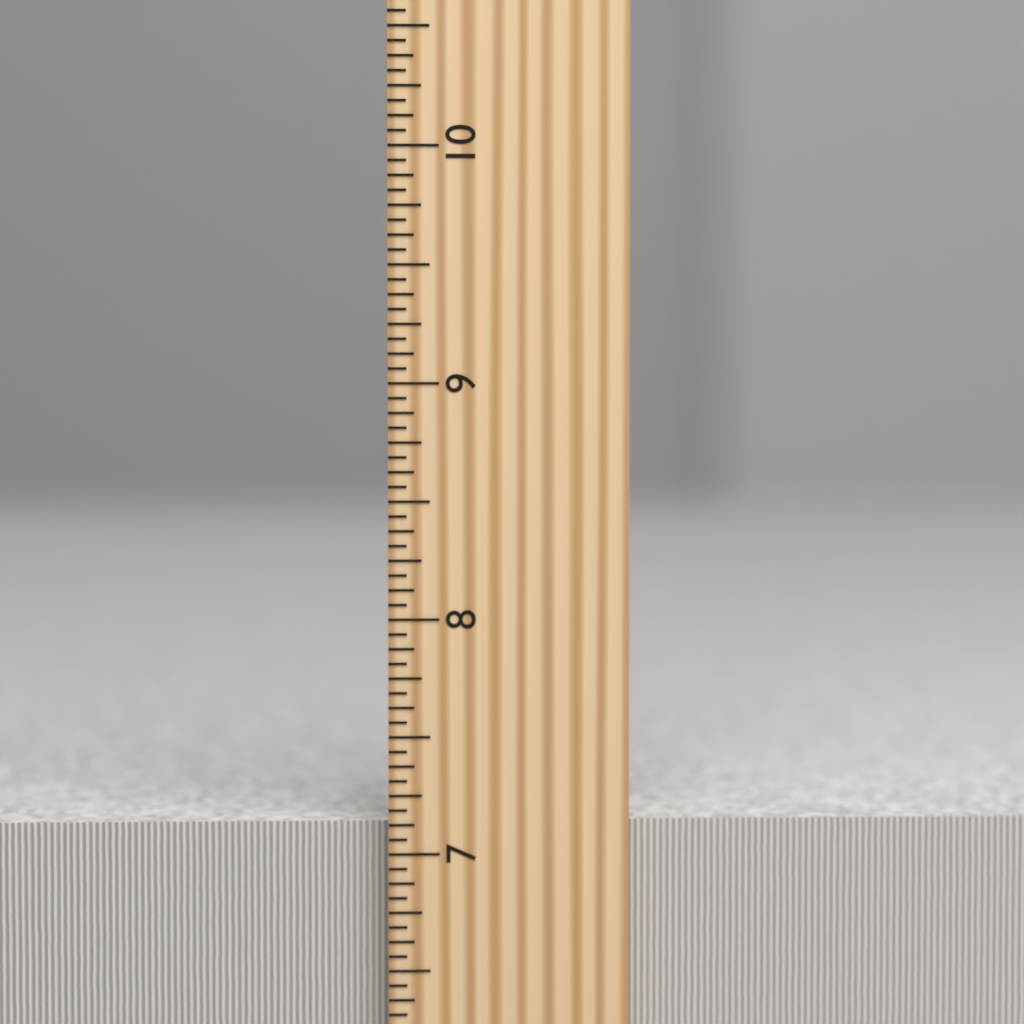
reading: 7.1250 inch
